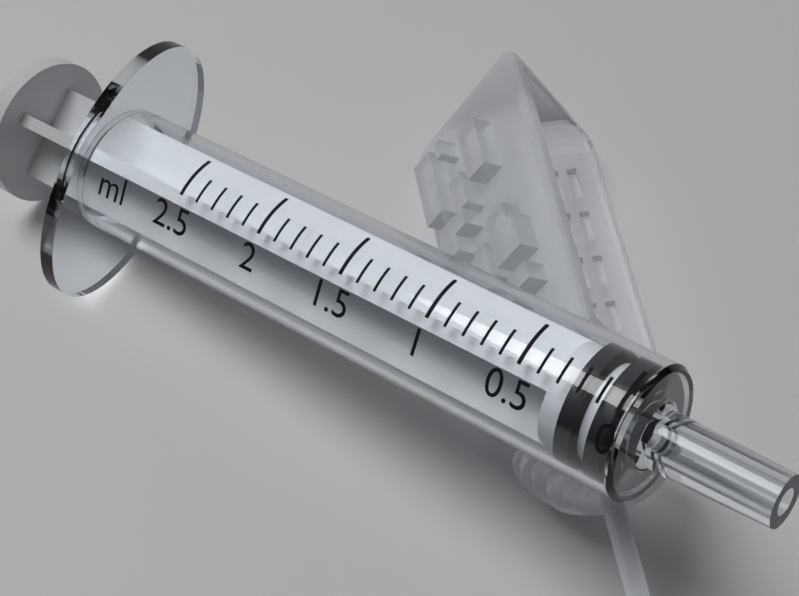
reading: 0.0 ml
